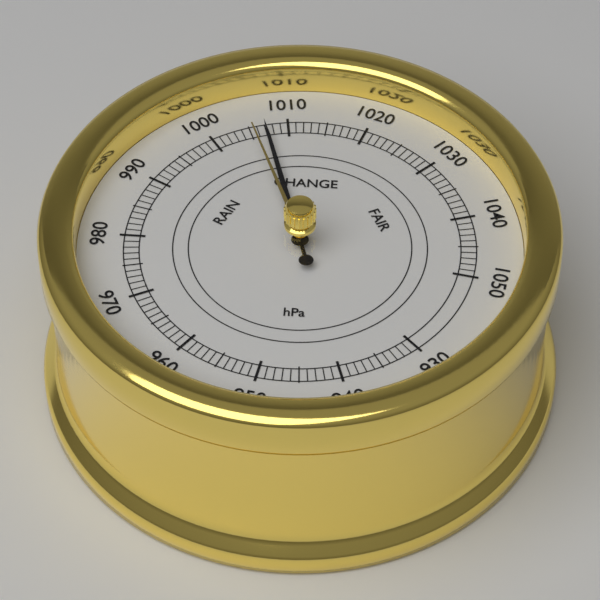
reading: 1007 hPa
